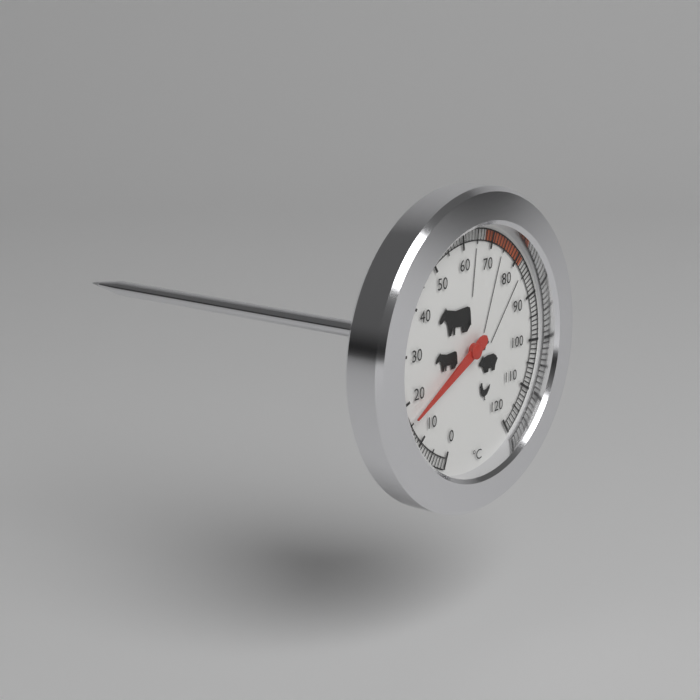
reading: 16 °C
